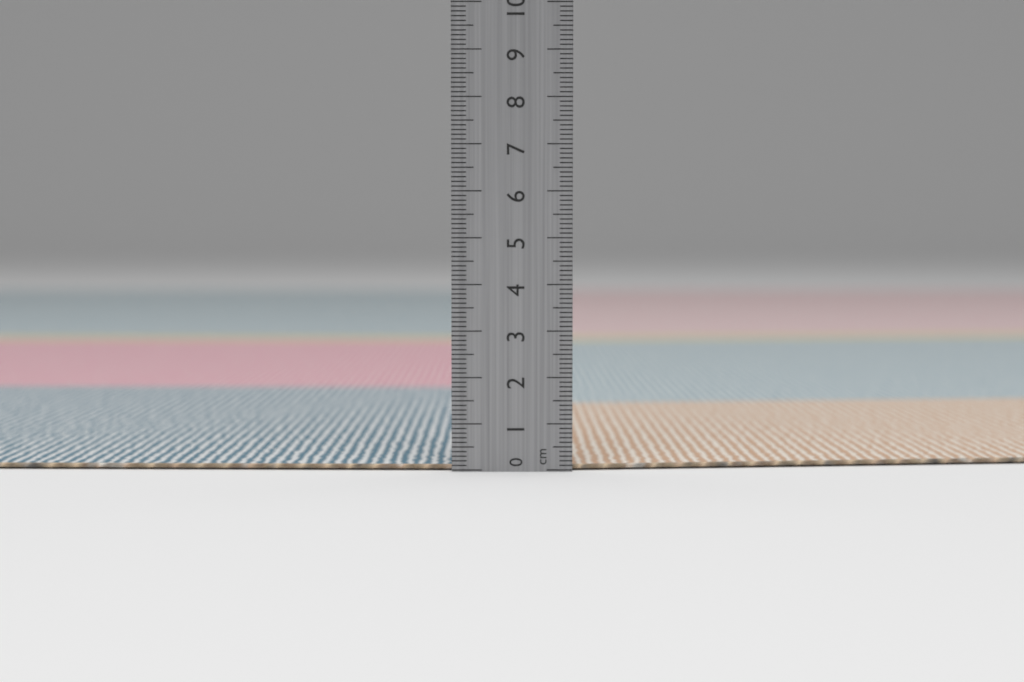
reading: 0.1 cm
